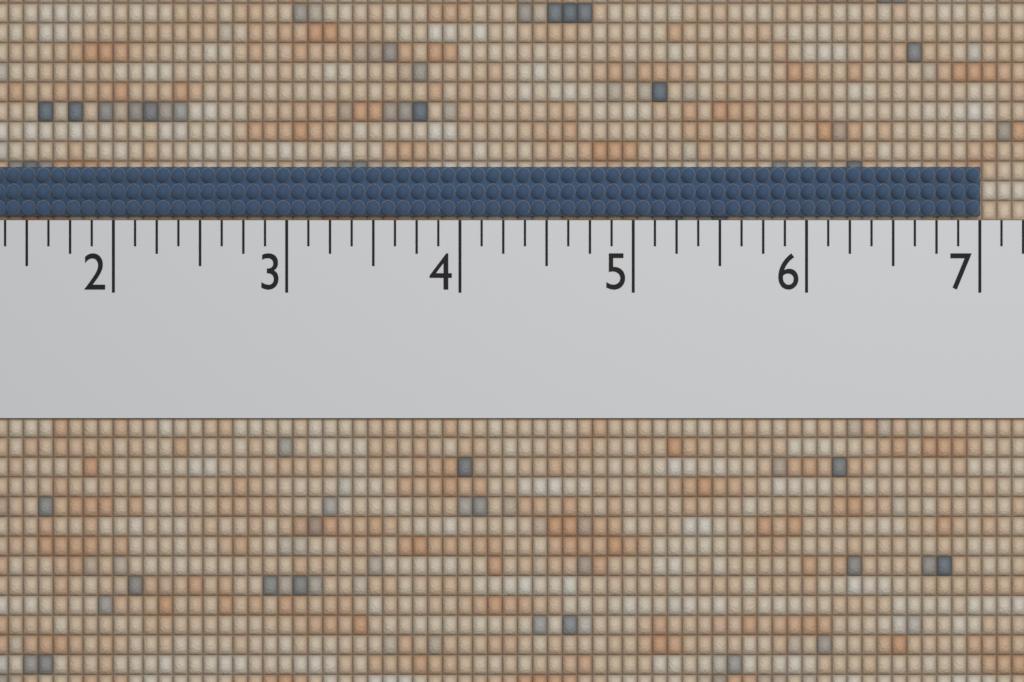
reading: 7.000 (no unit)
